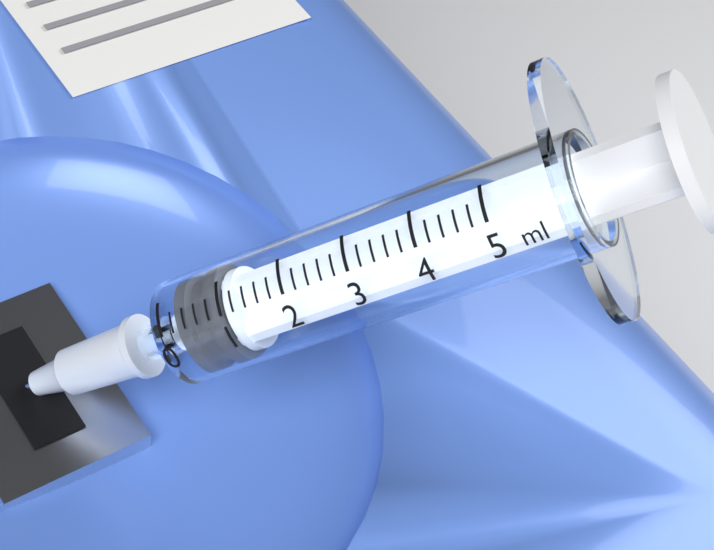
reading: 0.2 ml
